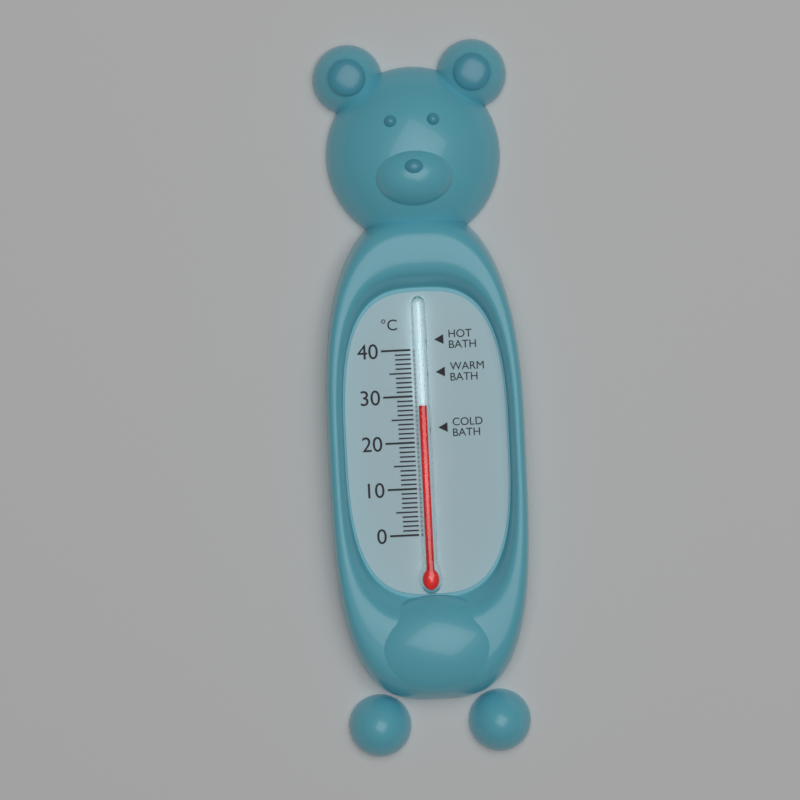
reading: 28 °C
